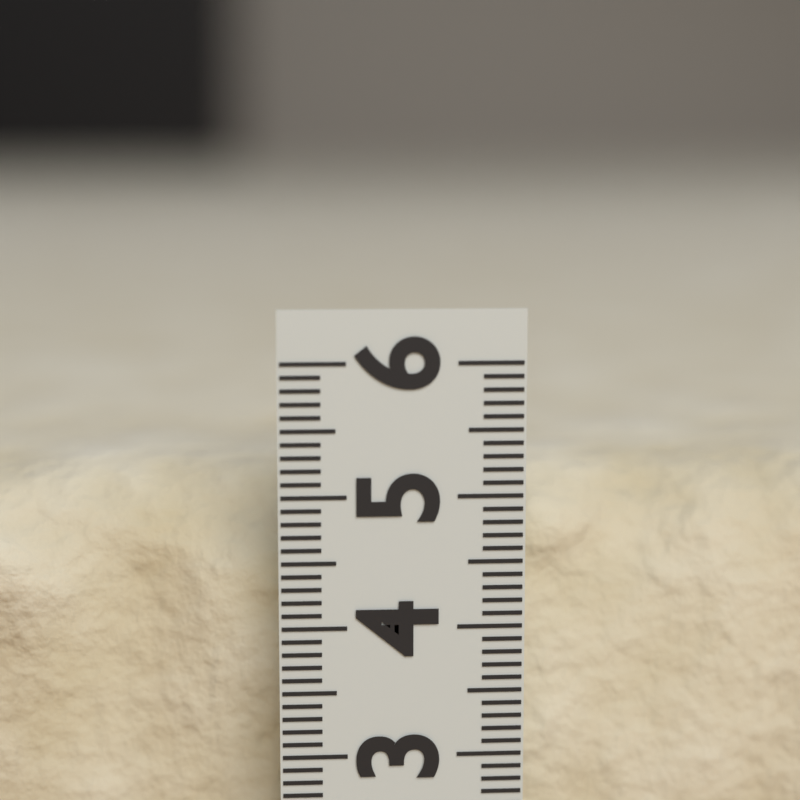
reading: 5.1 (no unit)
